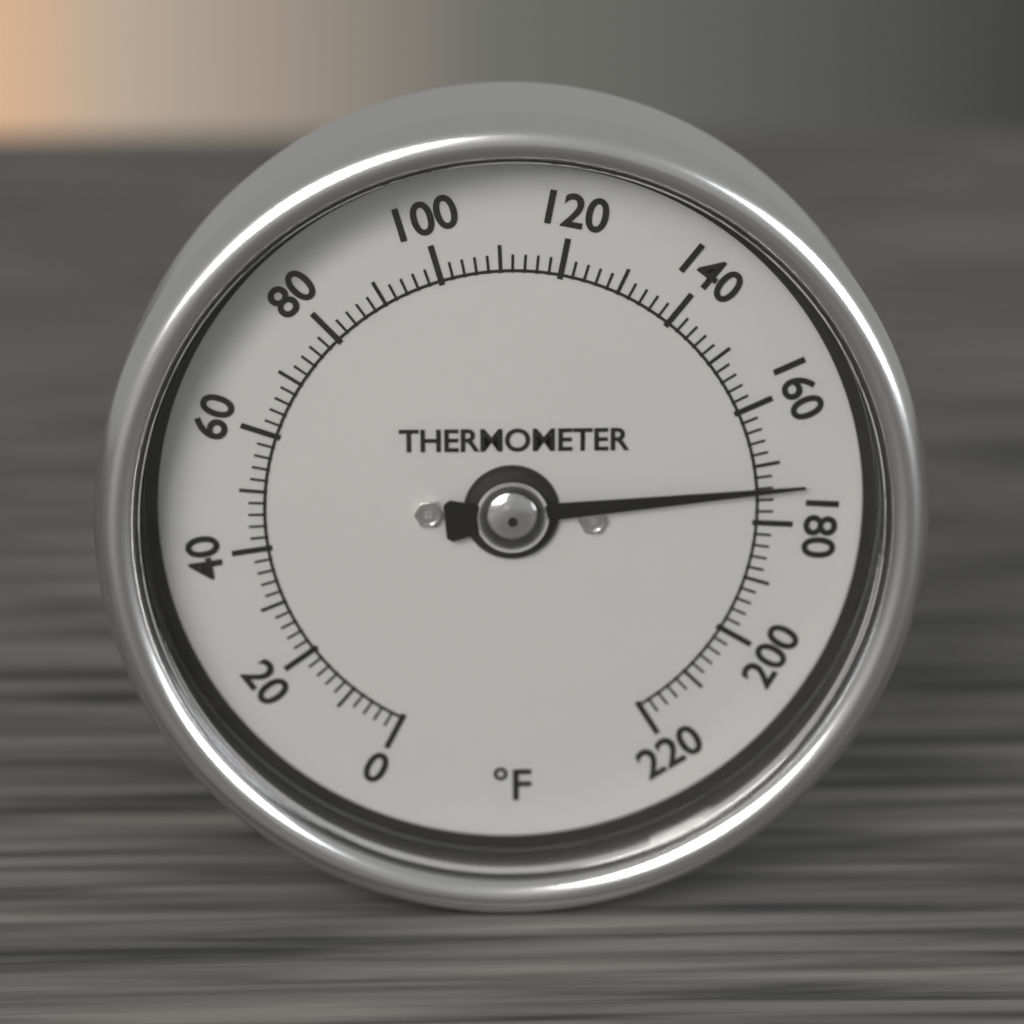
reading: 174 °F
